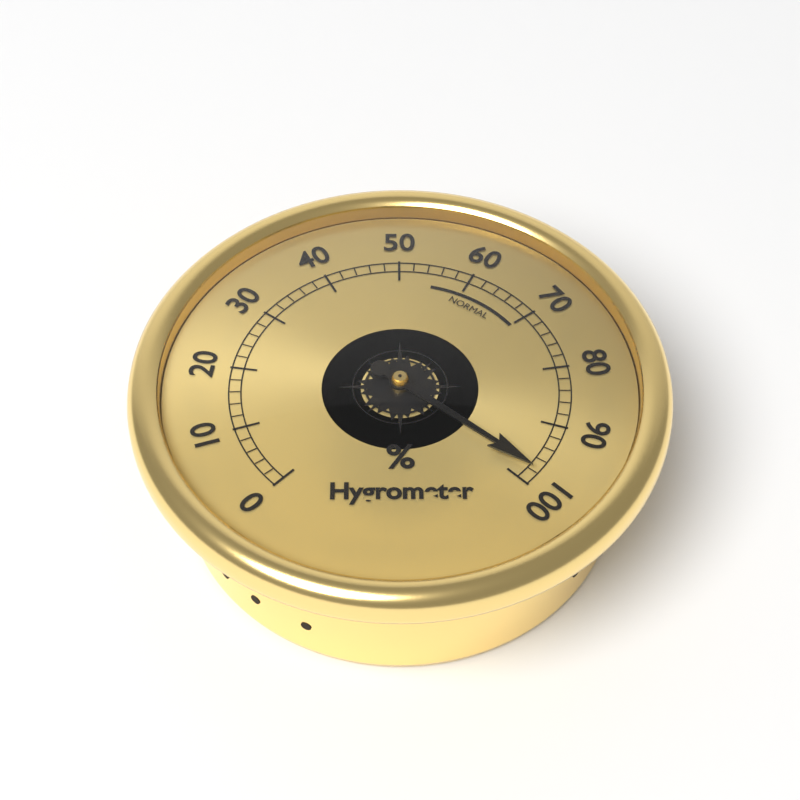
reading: 98 %
